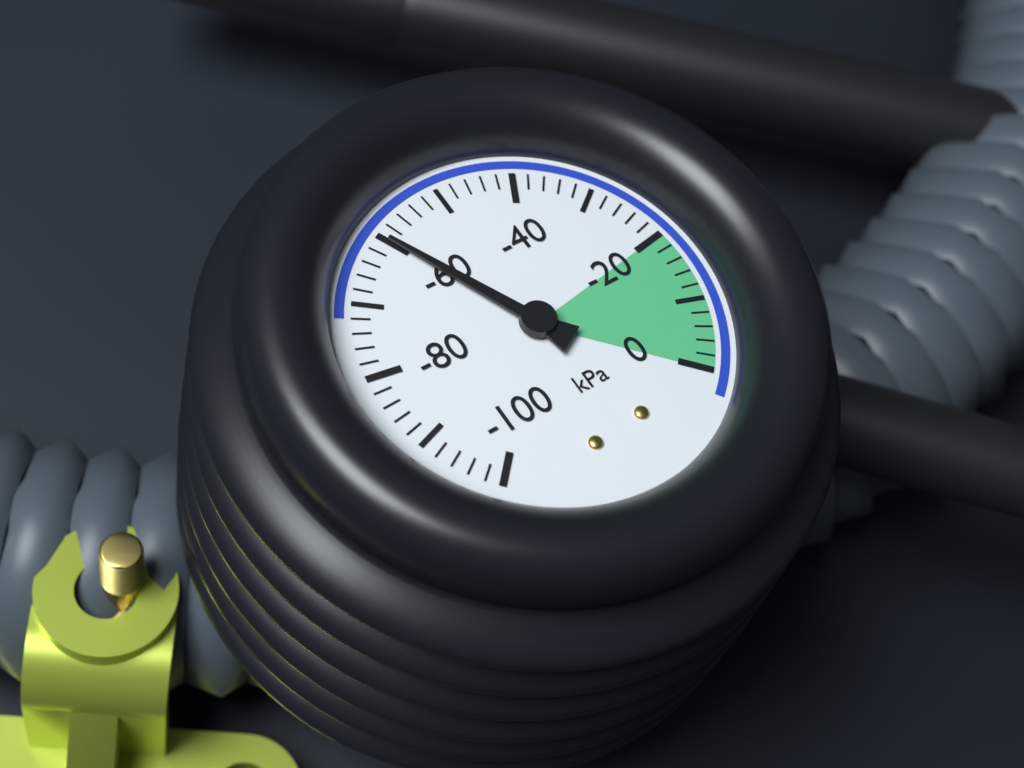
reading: -60 kPa
